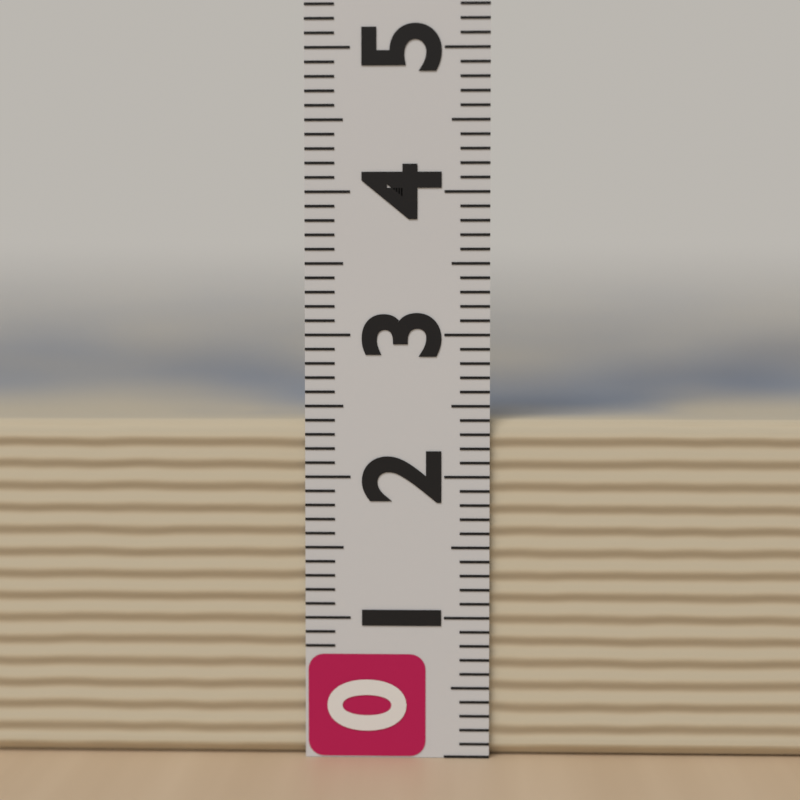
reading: 2.4 (no unit)
